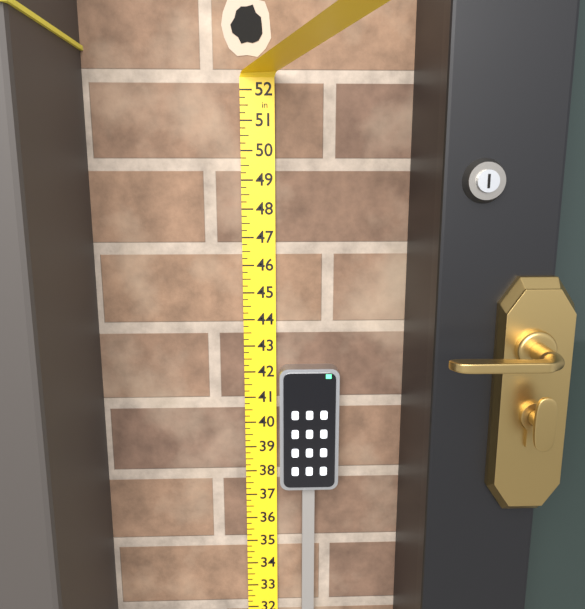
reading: 42.25 in
